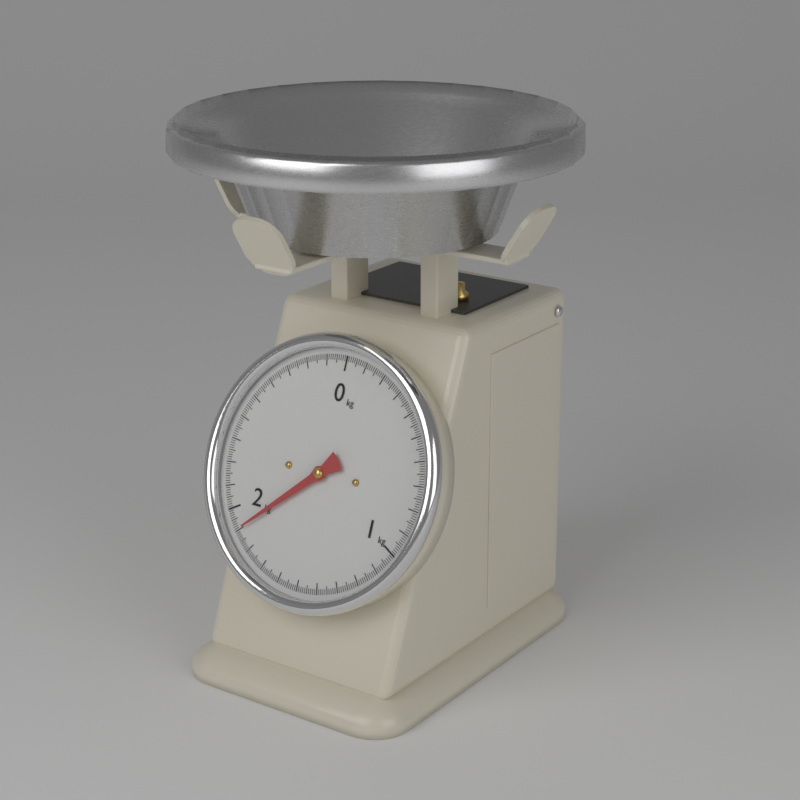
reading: 1.90 kg
